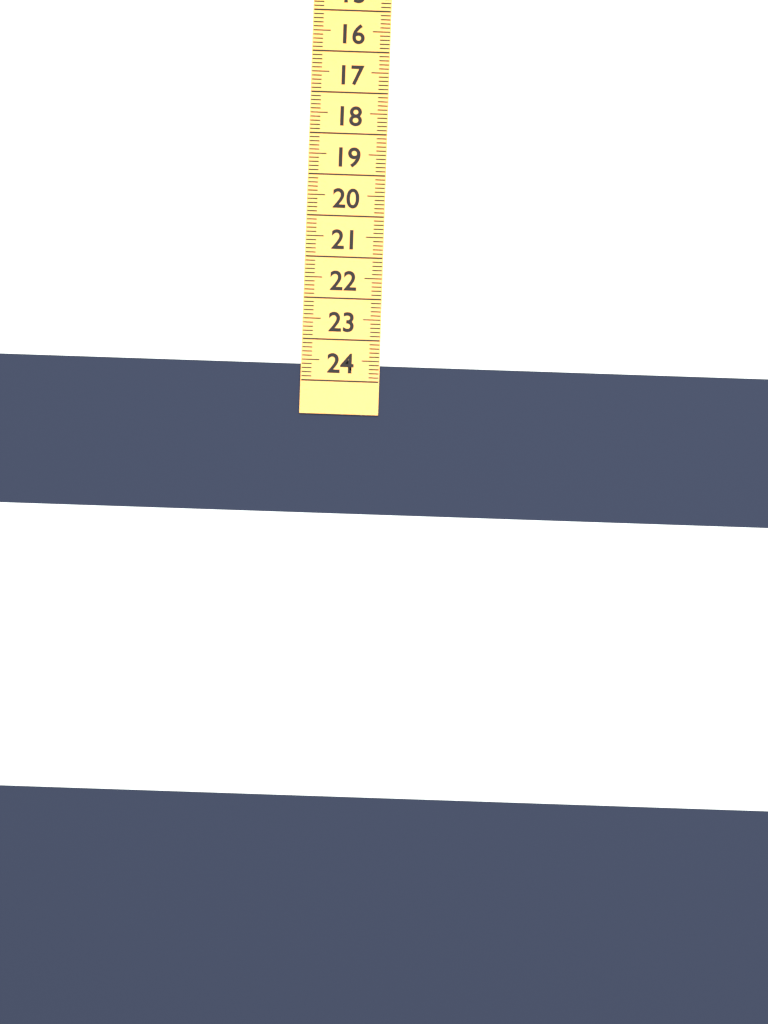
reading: 23.6 (no unit)
